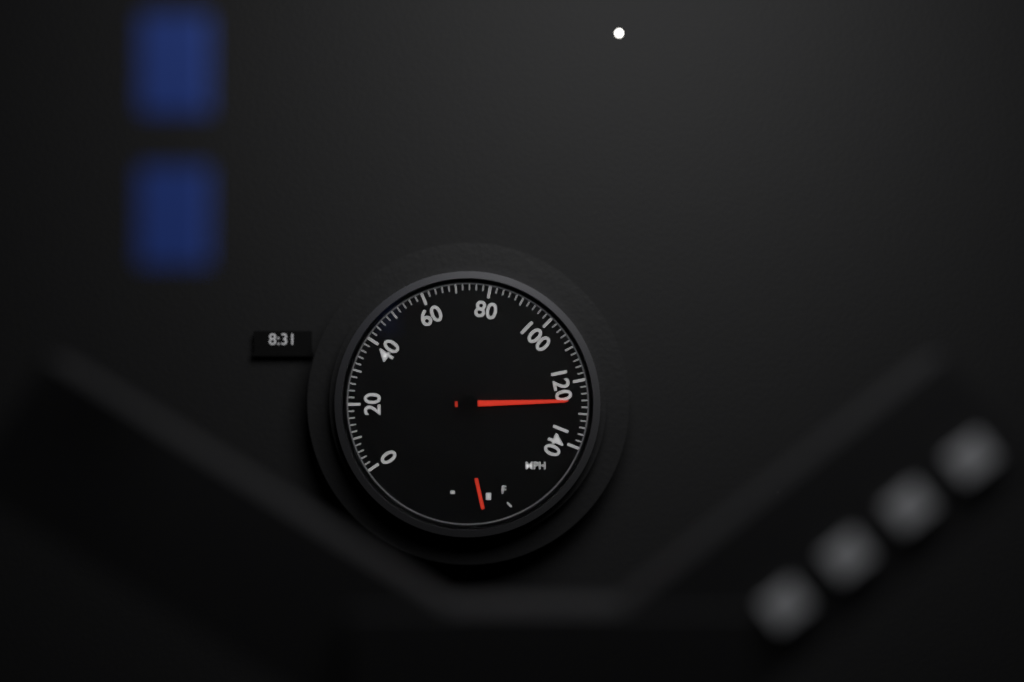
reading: 126 mph
